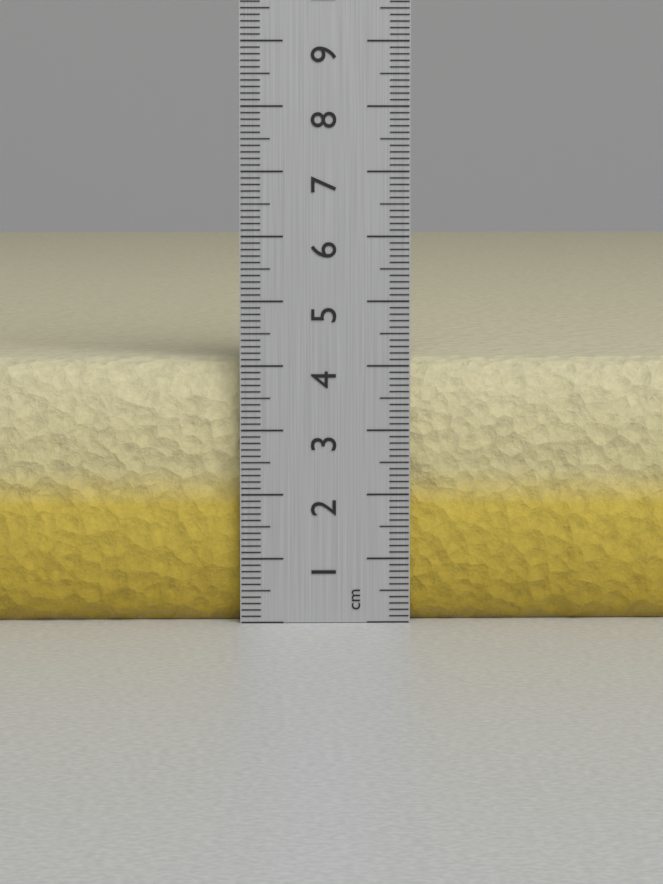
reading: 4.1 cm
